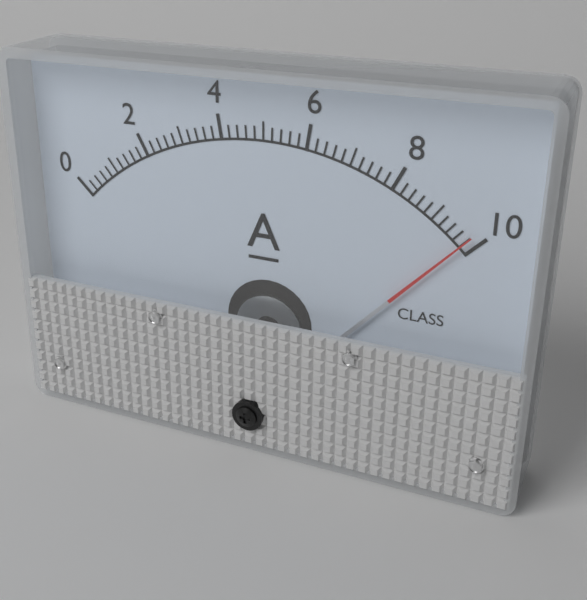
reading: 9.8 A
